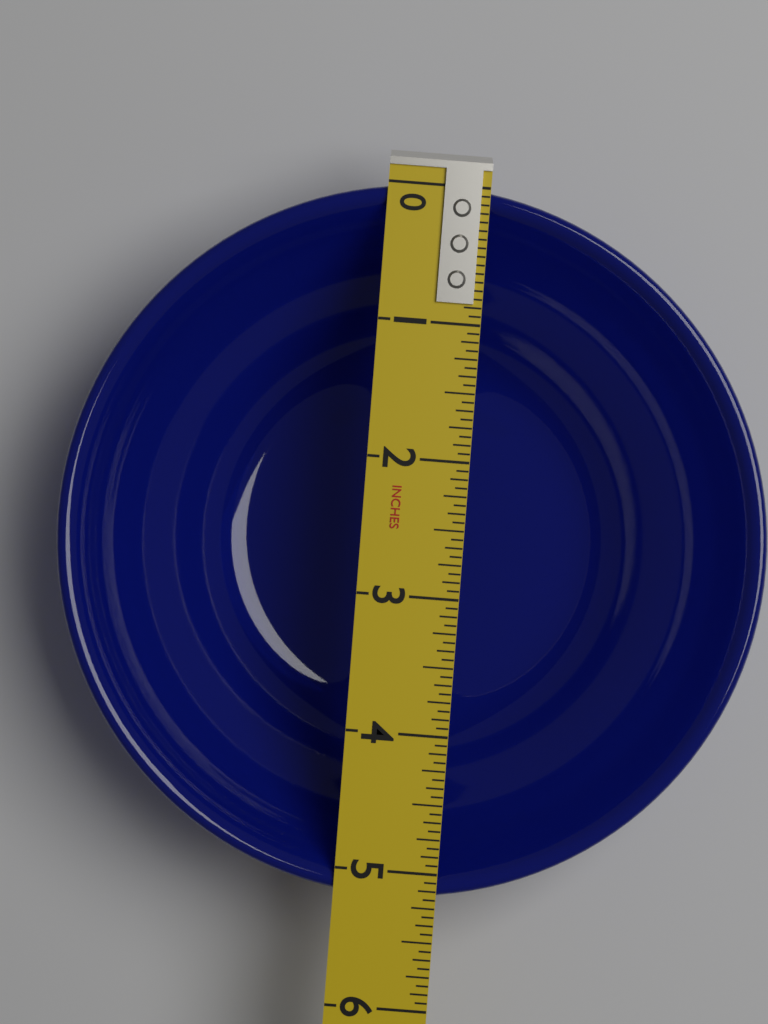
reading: 5.1875 in
